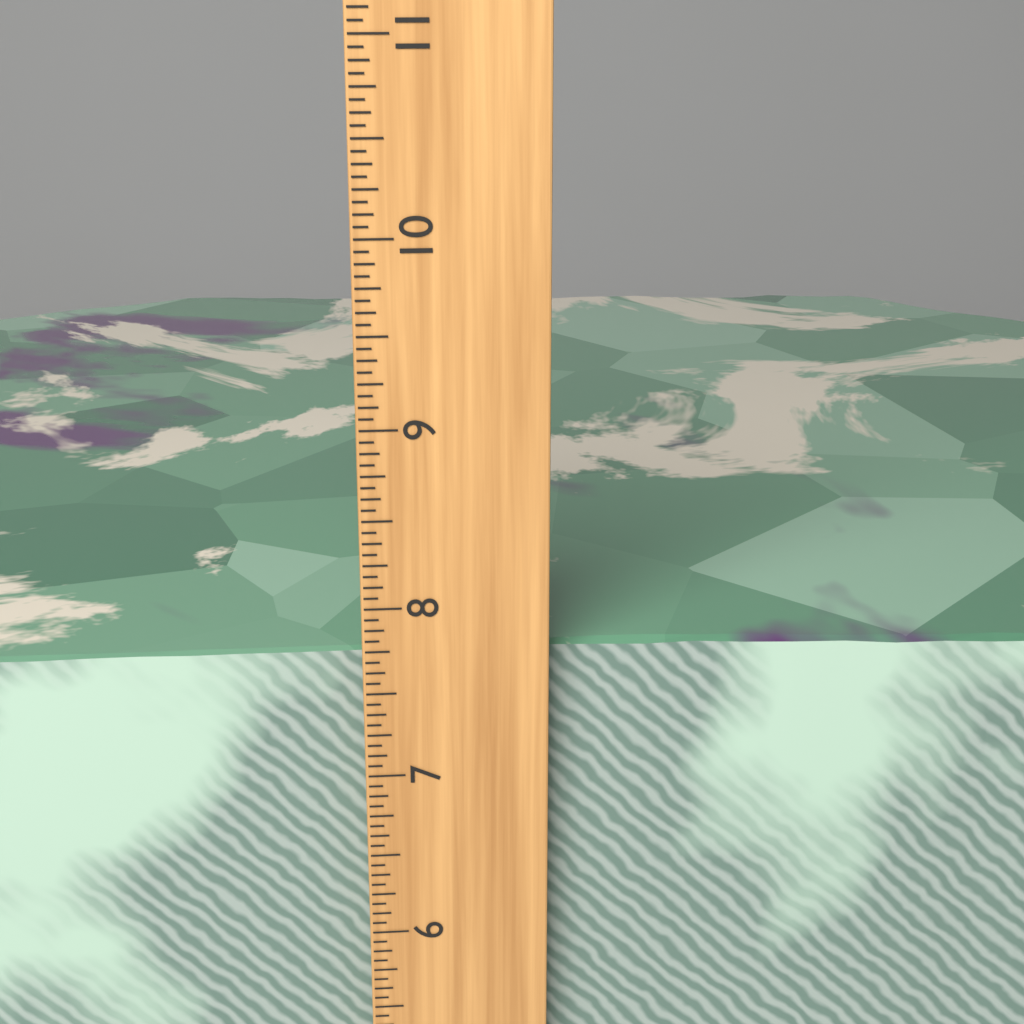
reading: 7.6875 inch
